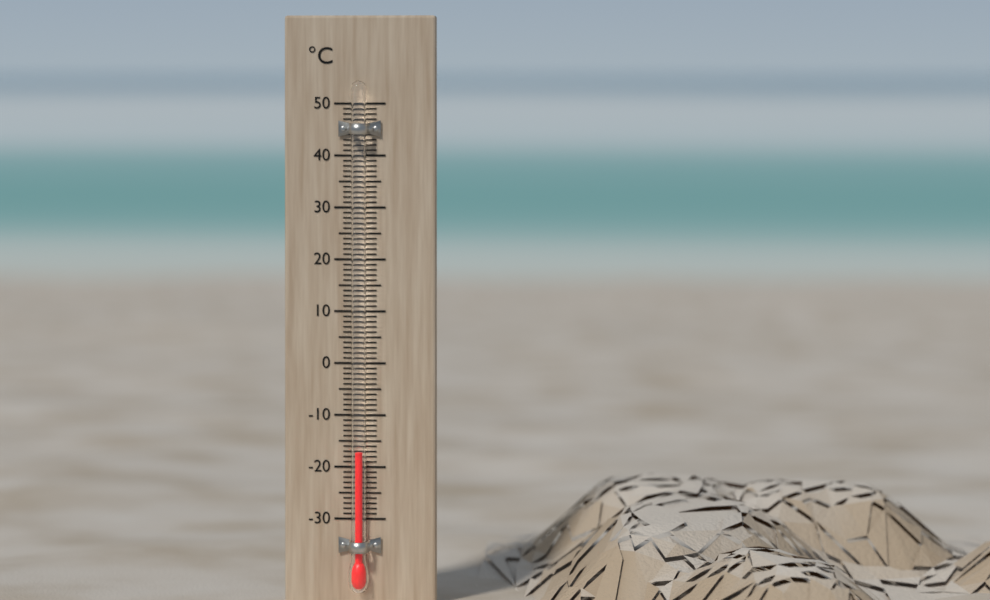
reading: -17 °C
